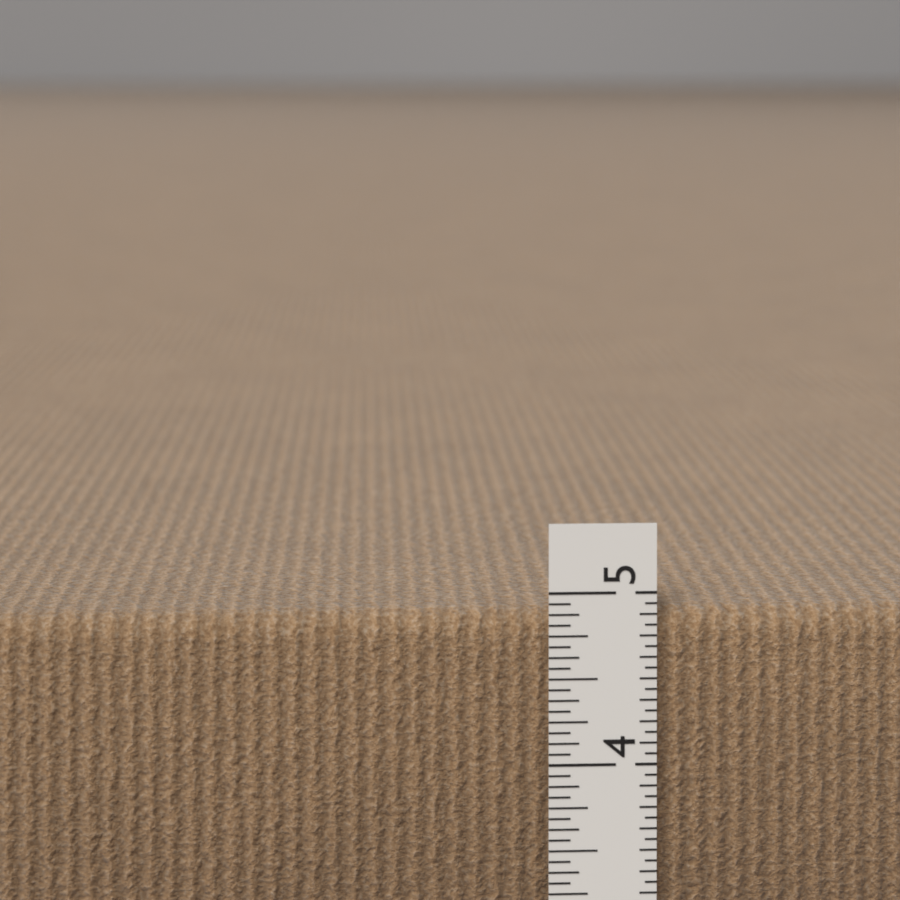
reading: 4.8750 in
